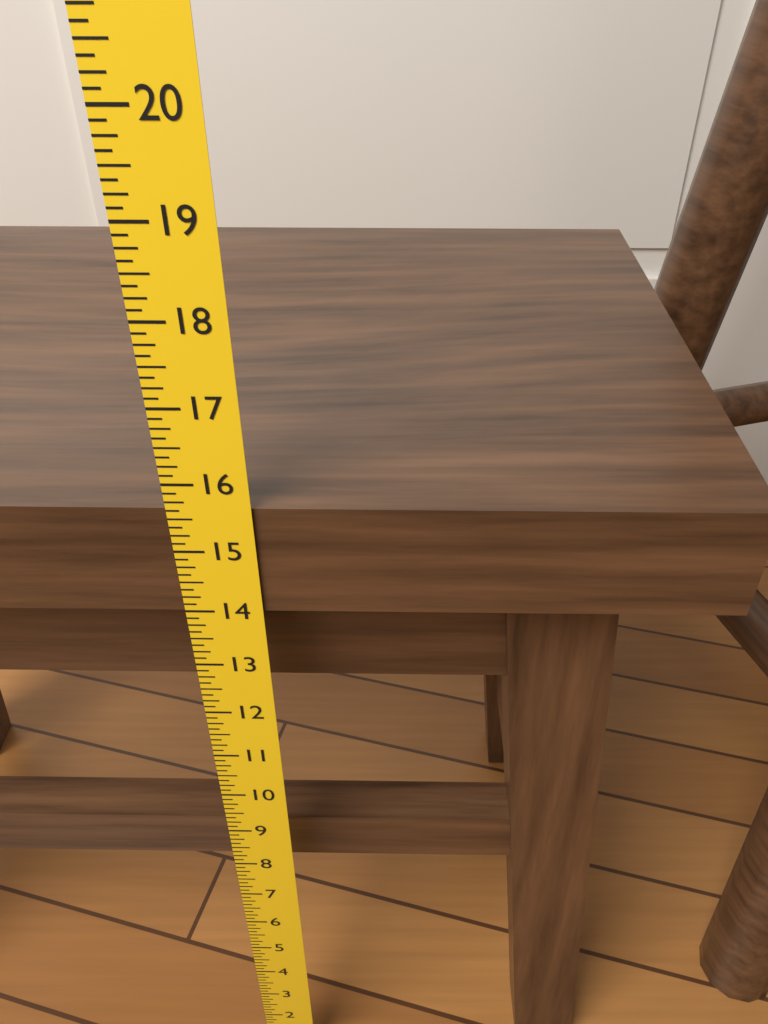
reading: 15.625 in
